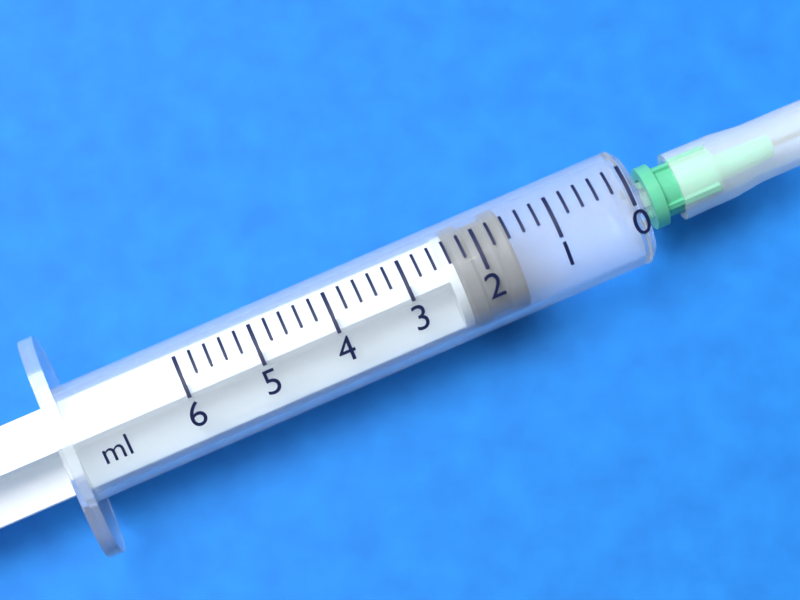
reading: 1.6 ml
